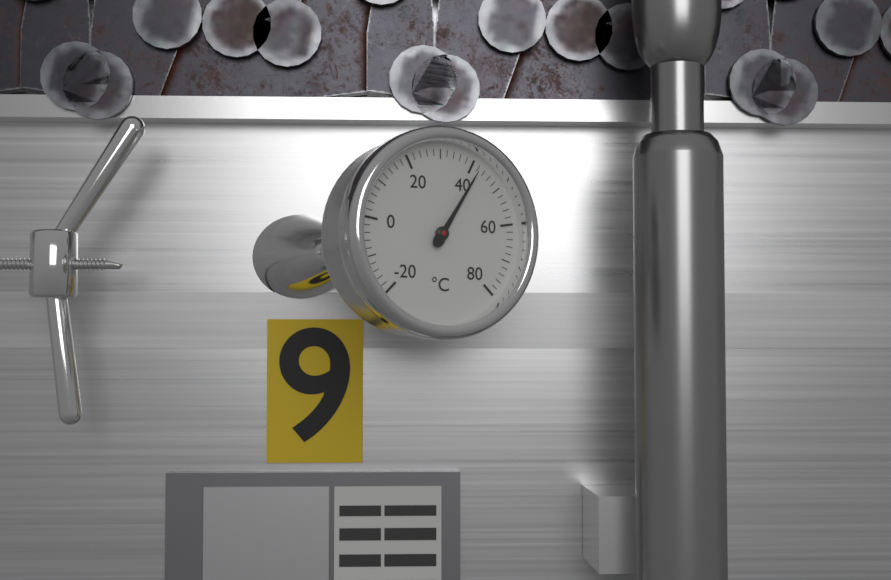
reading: 42 °C
